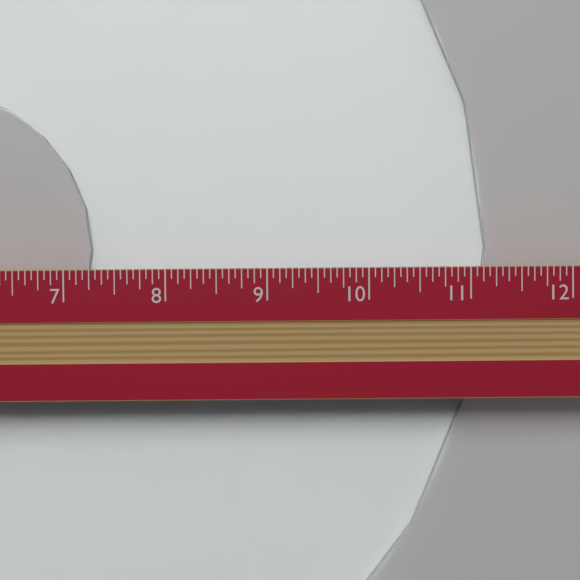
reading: 11.1875 in
